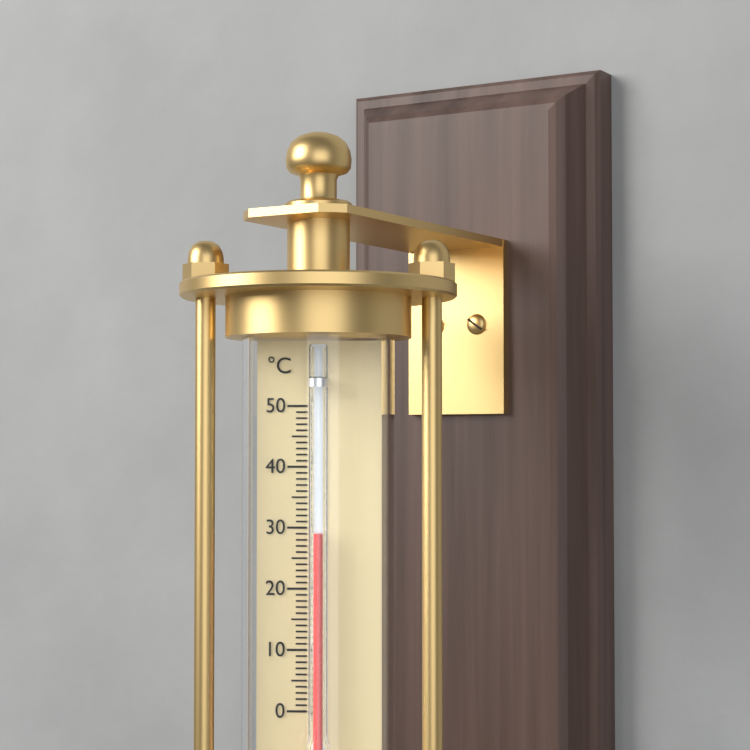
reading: 29 °C
